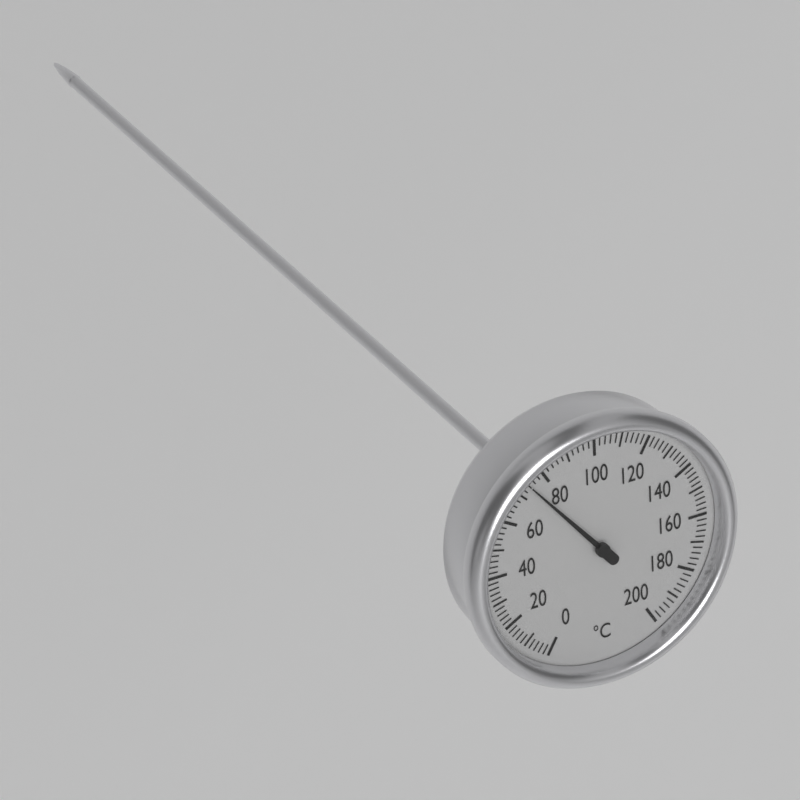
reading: 74 °C
